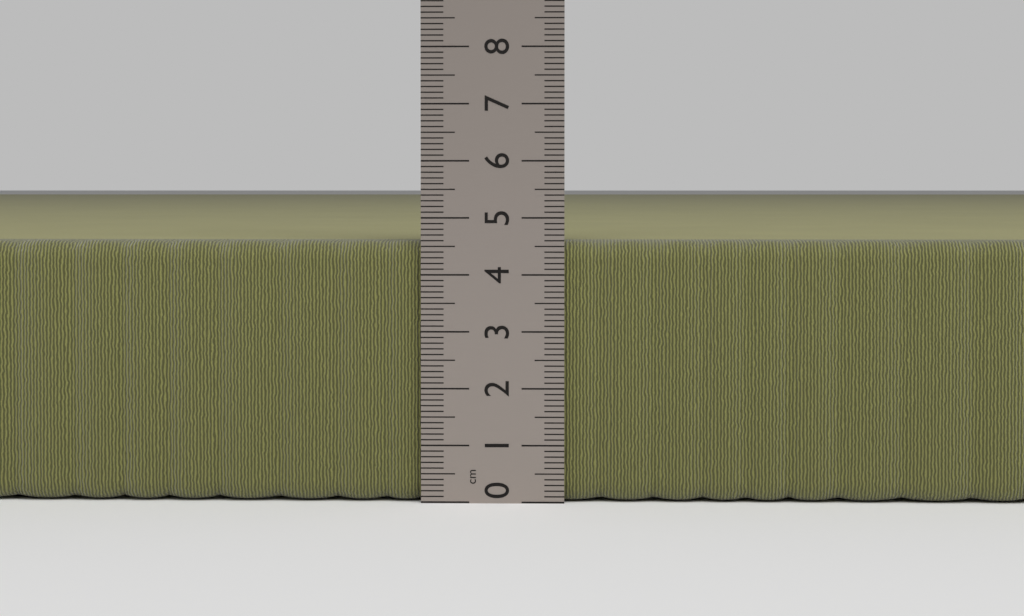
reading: 4.6 cm
